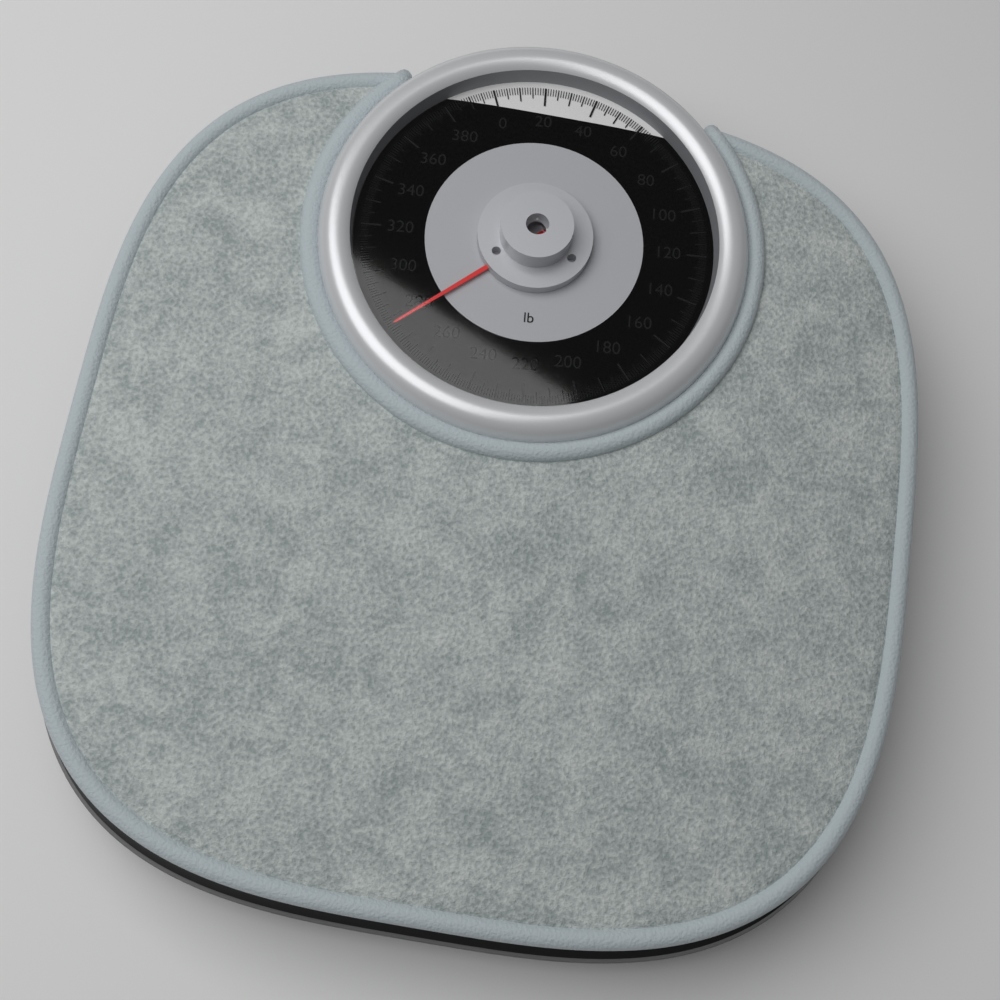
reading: 277 lb
